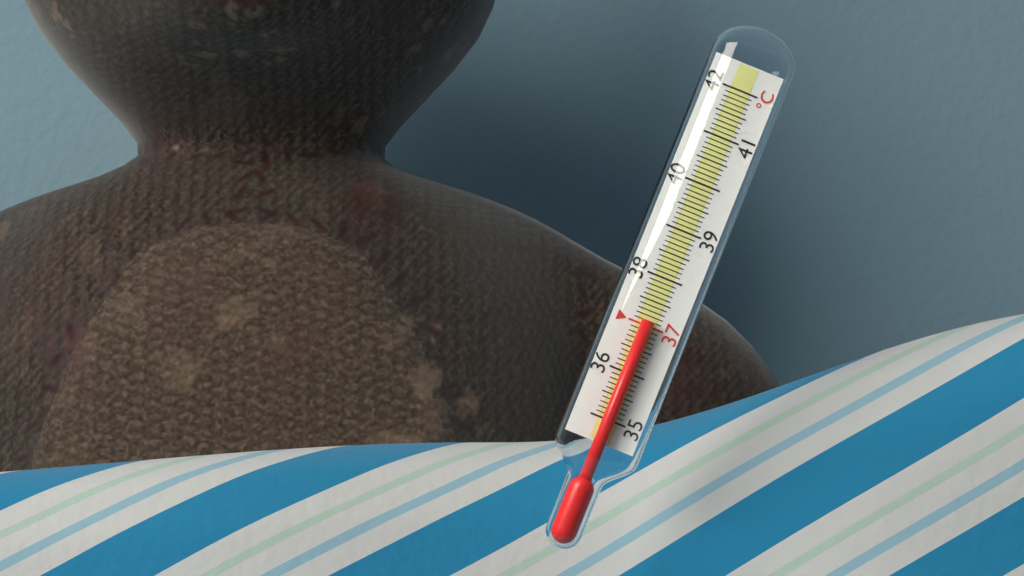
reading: 37.1 °C
